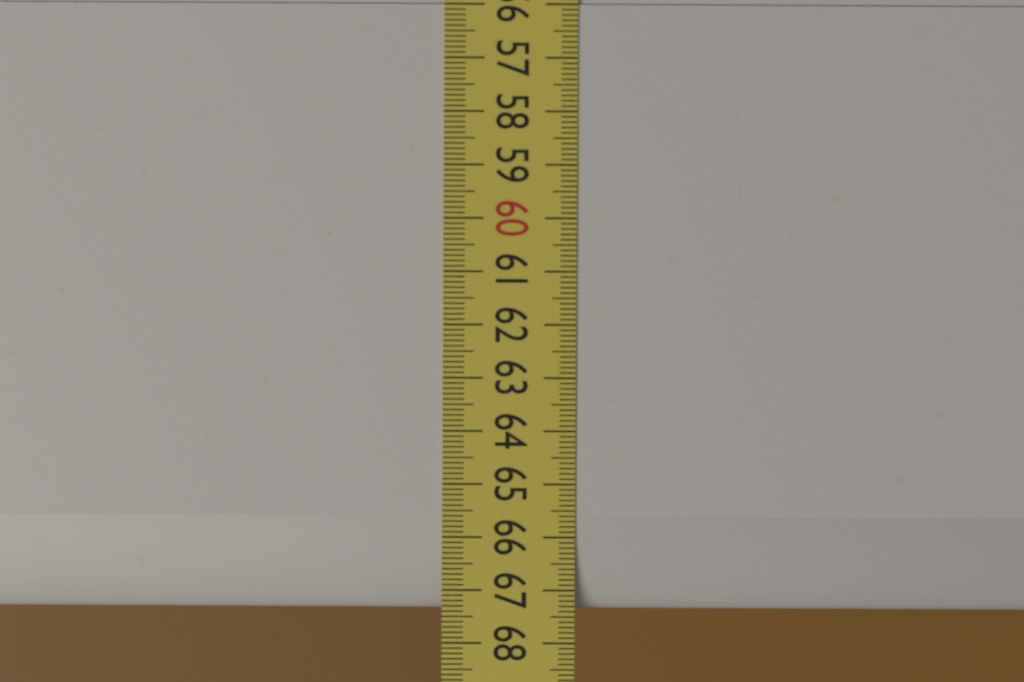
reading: 67.4 (no unit)
